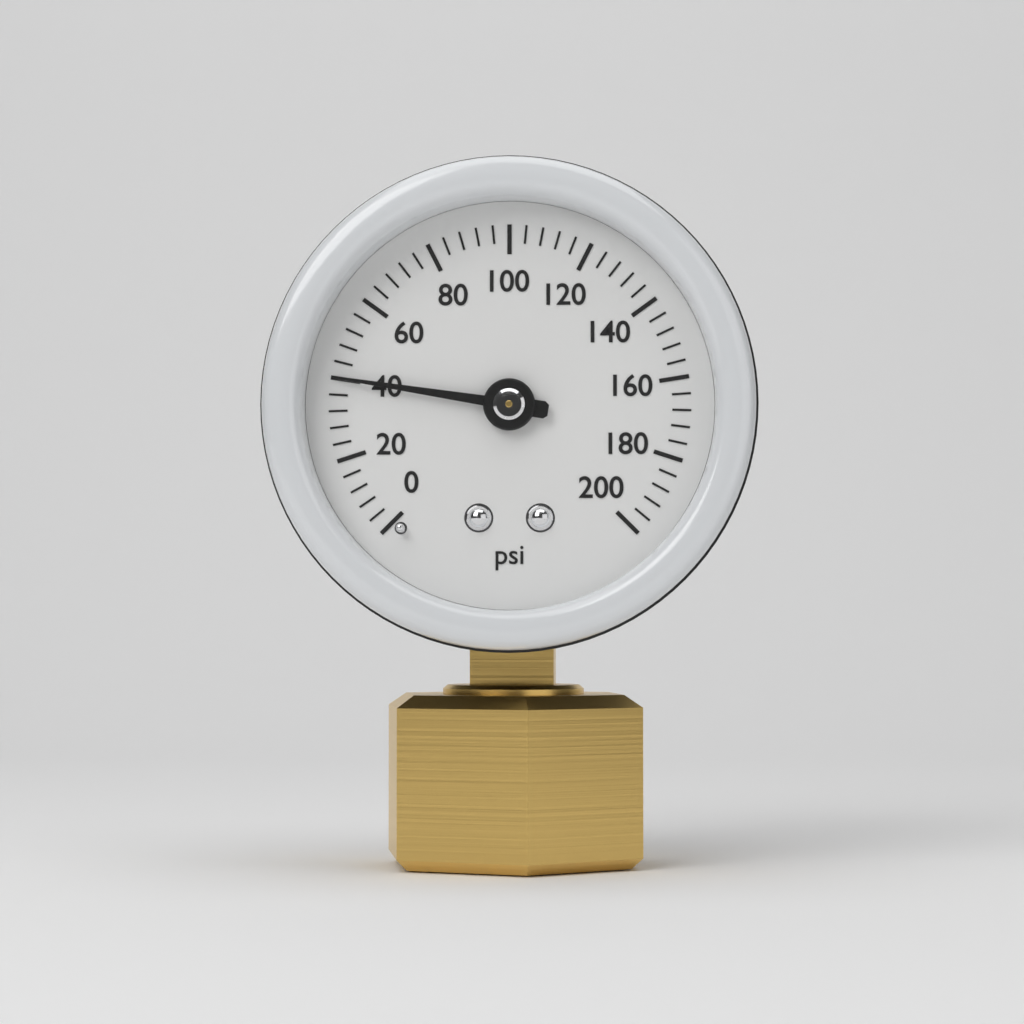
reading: 40 psi
